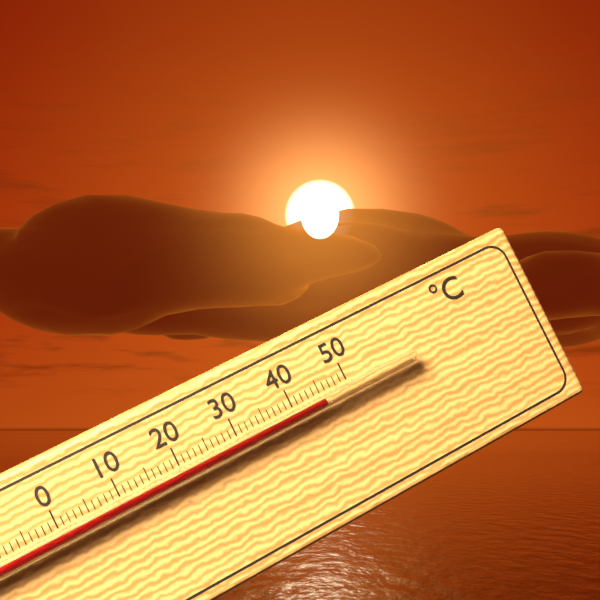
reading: 45 °C
